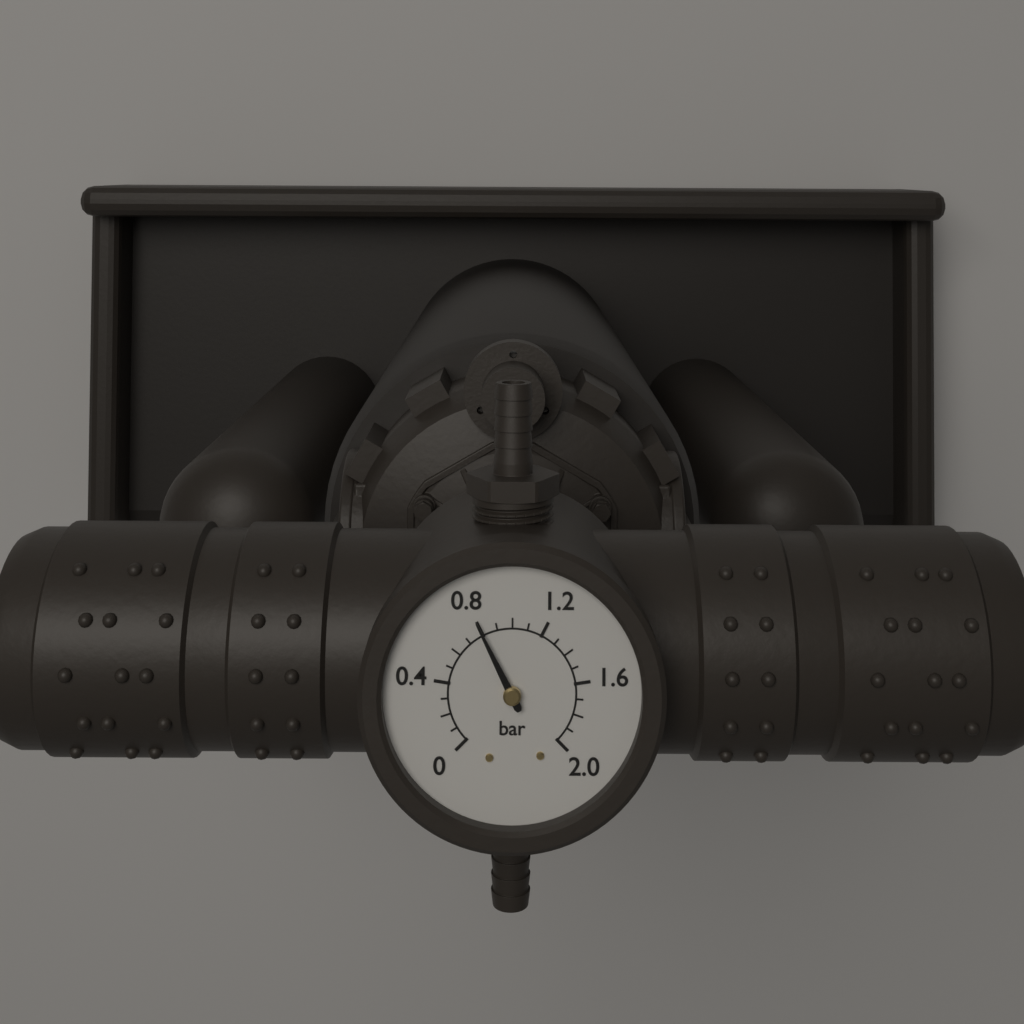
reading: 0.8 bar
